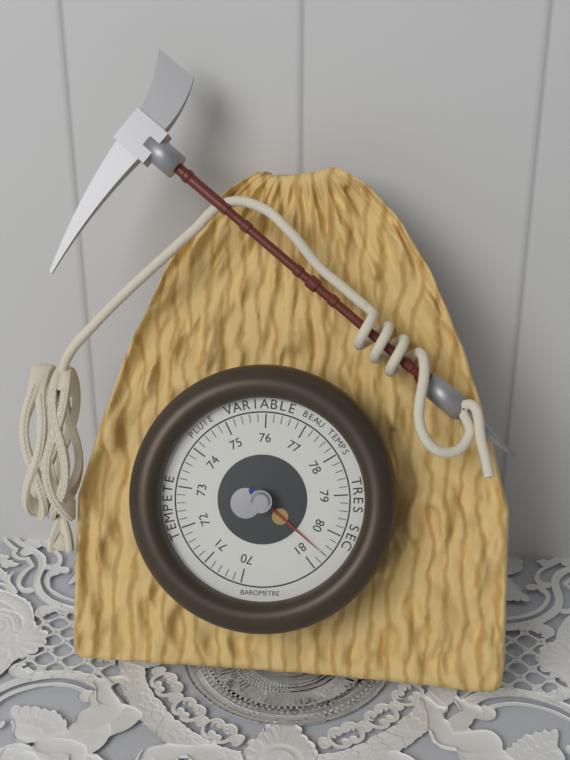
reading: 80.6 (no unit)
